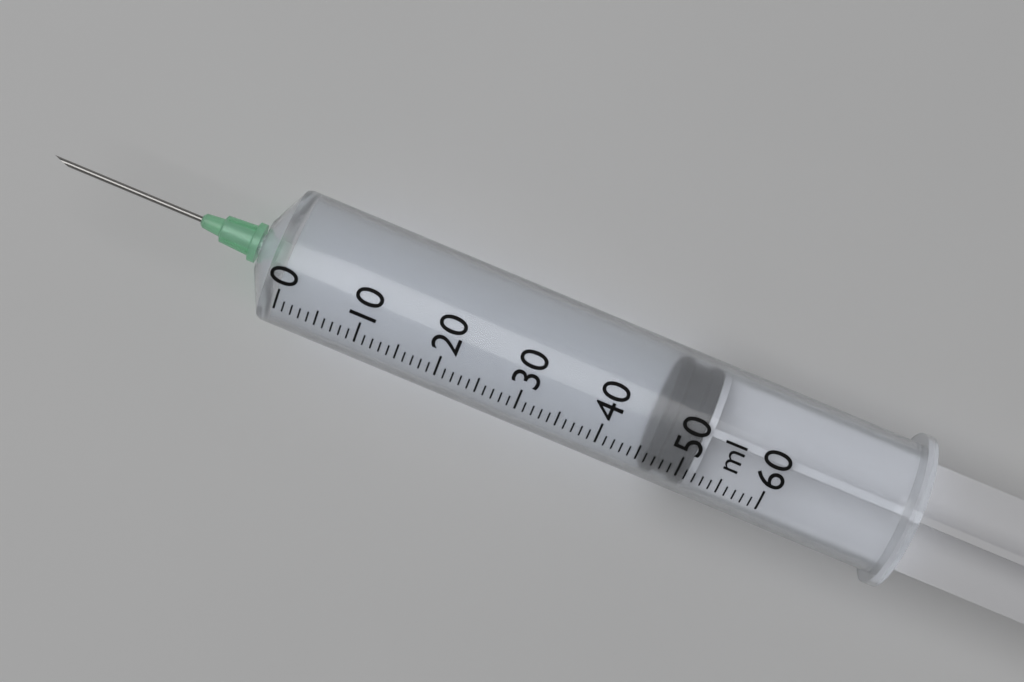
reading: 46 ml
